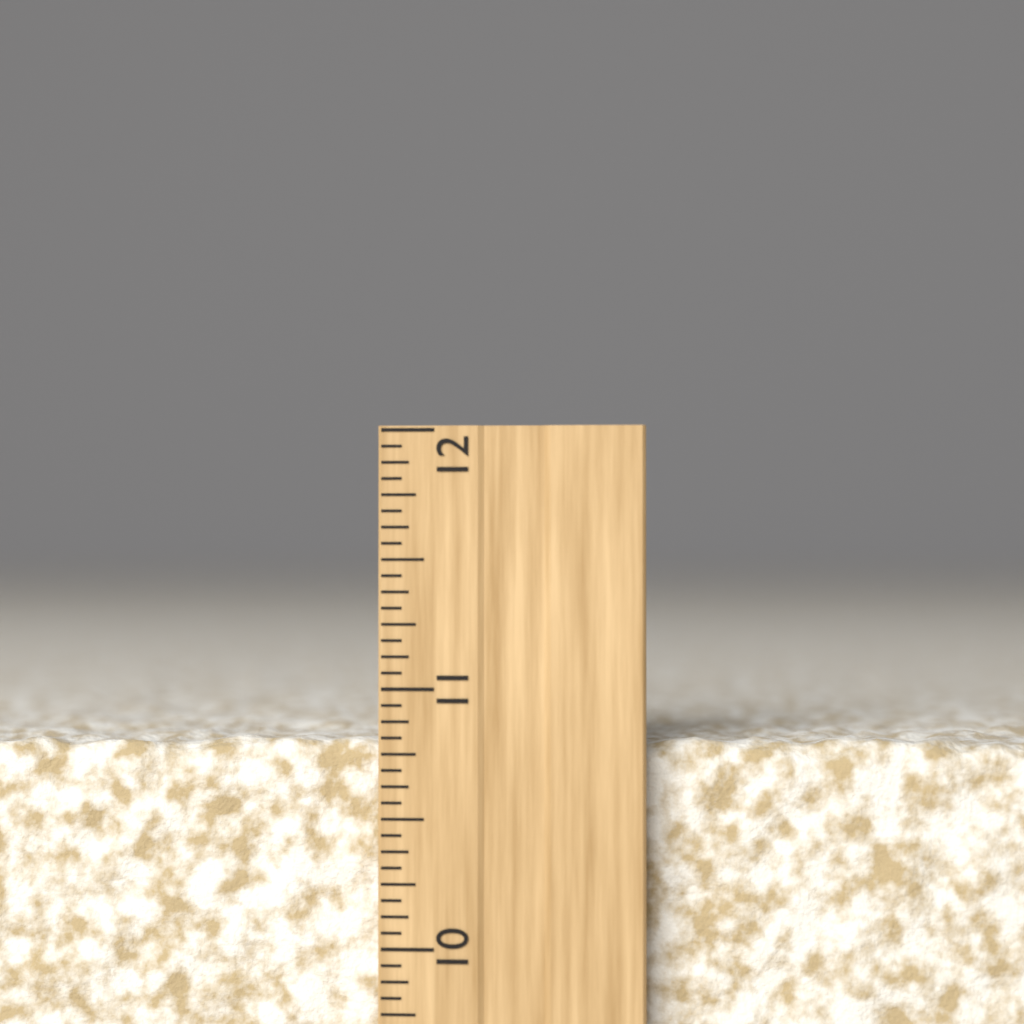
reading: 10.8125 inch
